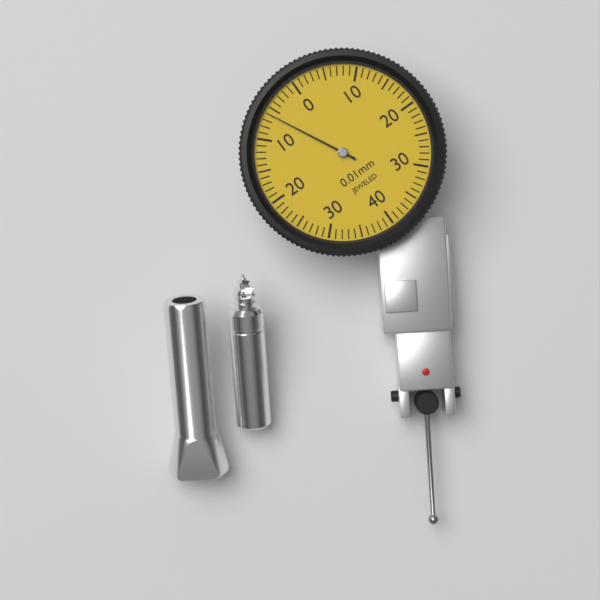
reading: 0.06 mm
